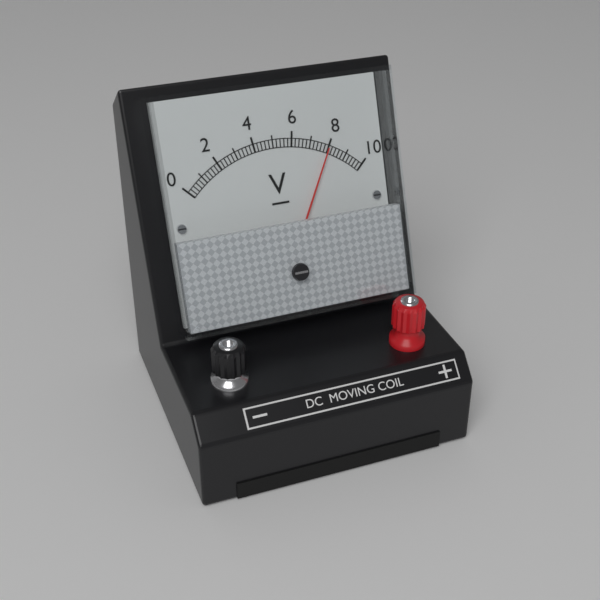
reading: 8.0 V
